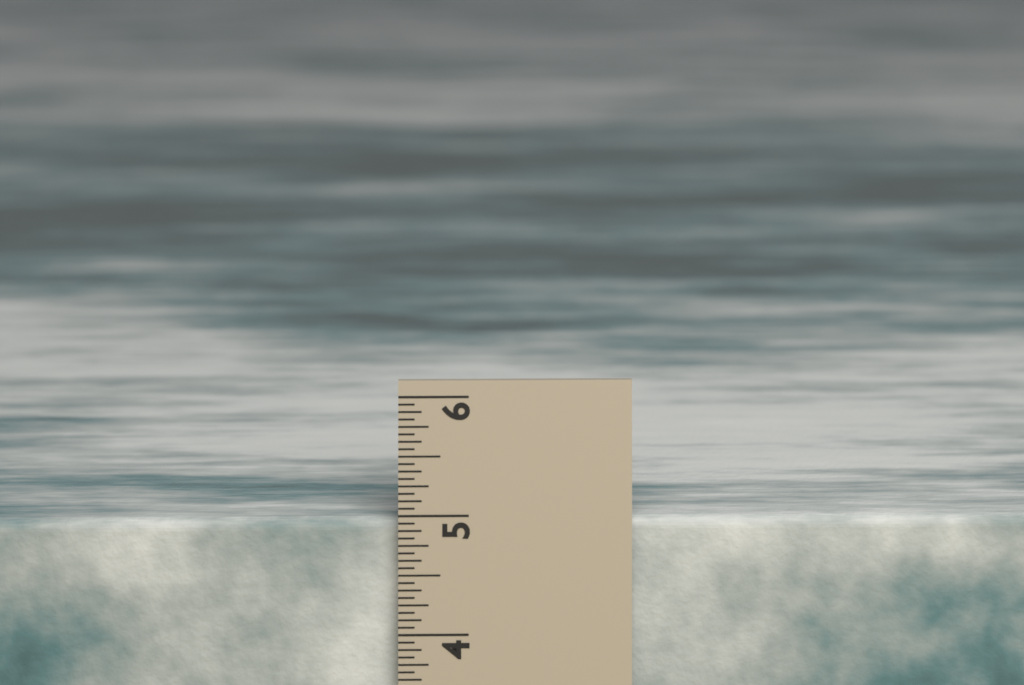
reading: 4.9375 in
